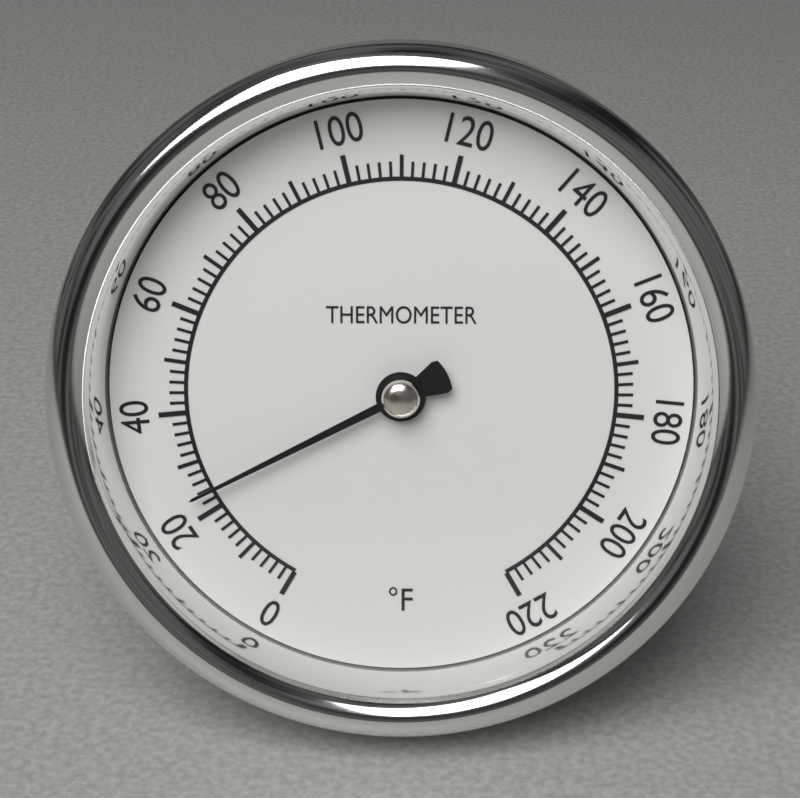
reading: 24 °F
